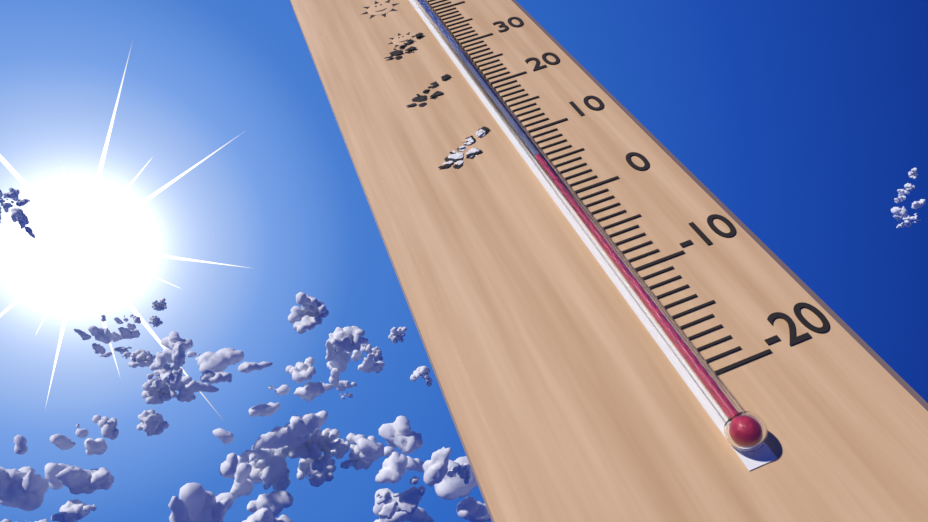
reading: 5 °C
